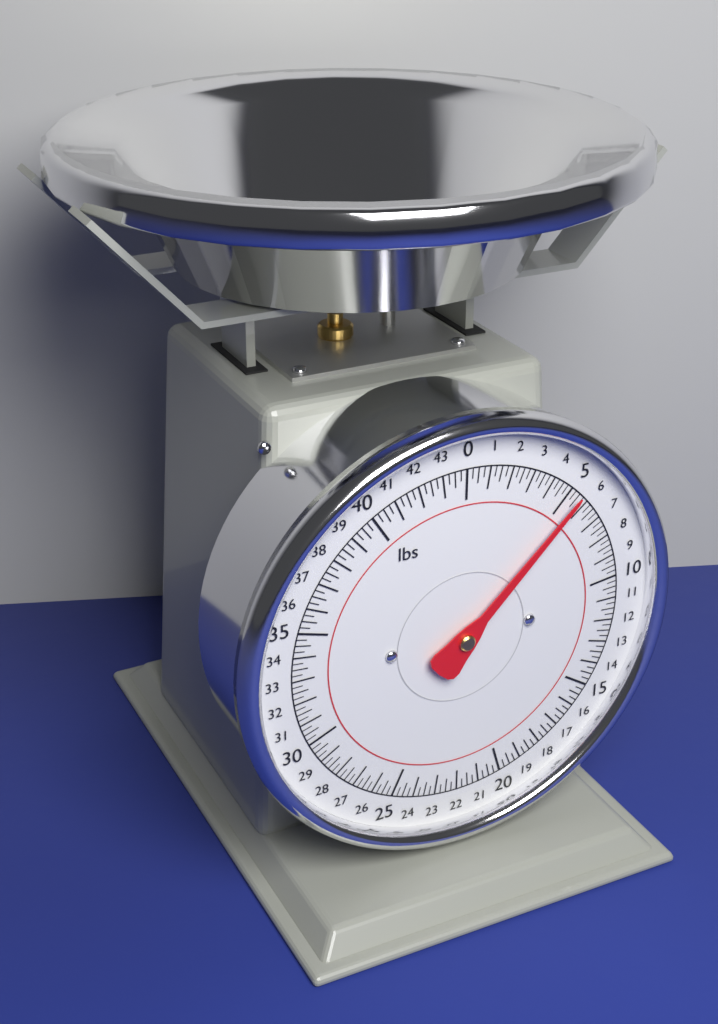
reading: 5.50 lbs
